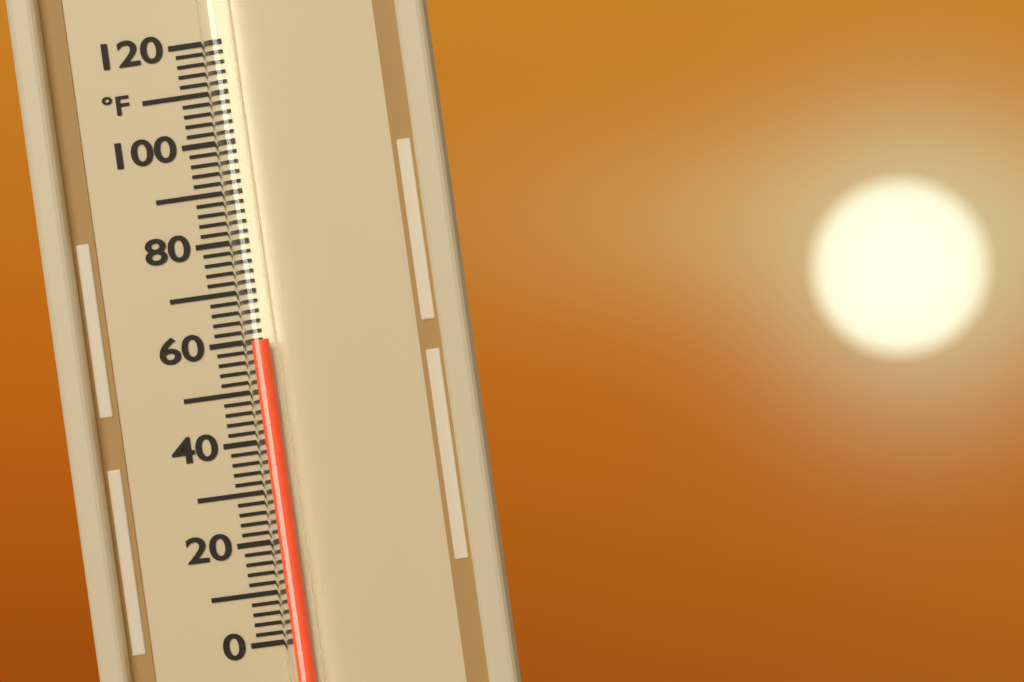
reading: 60 °F
